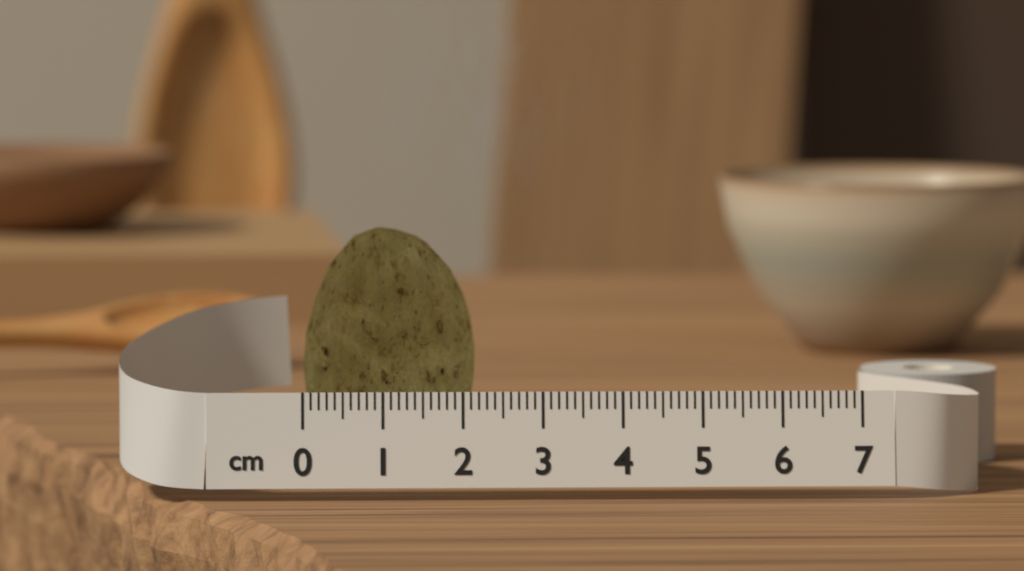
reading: 2.2 cm
